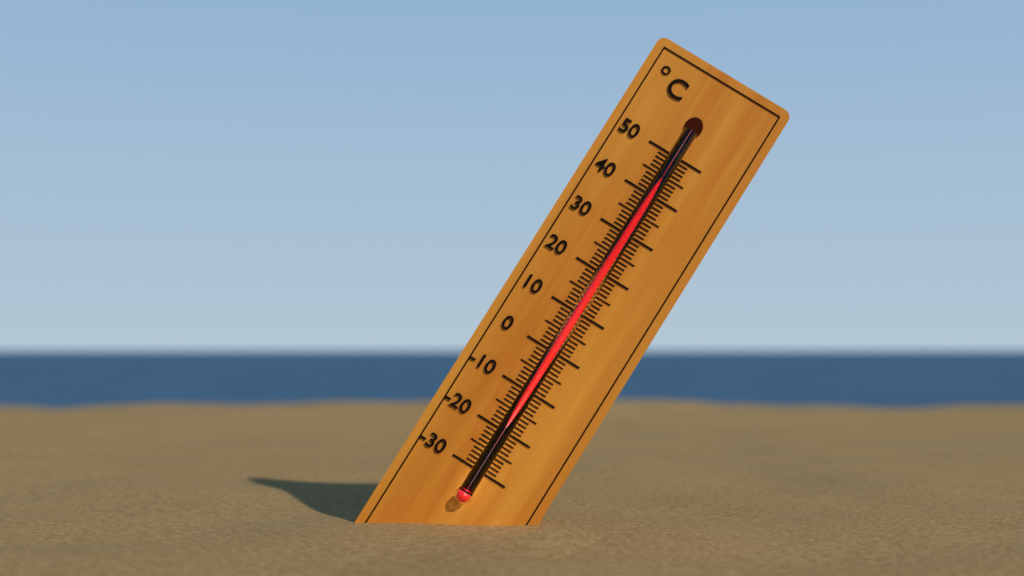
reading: 47 °C
